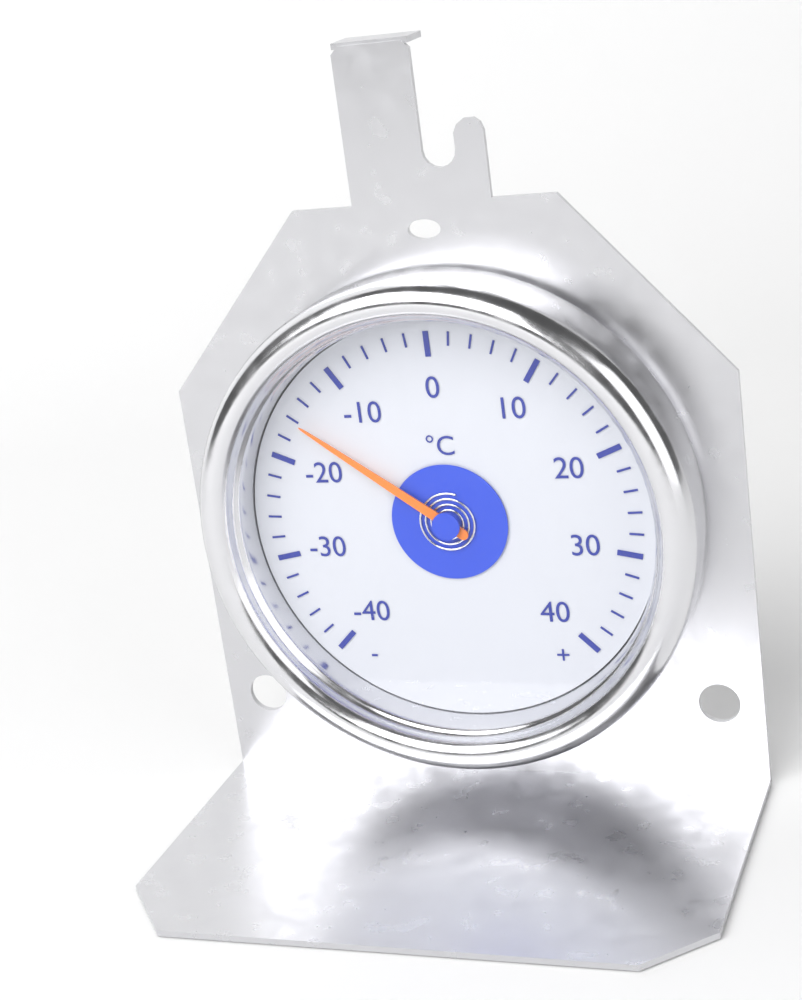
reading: -16 °C
